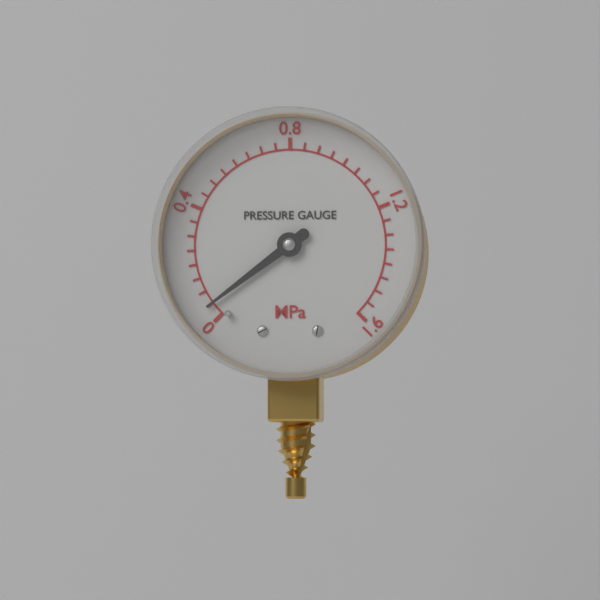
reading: 0.05 MPa
